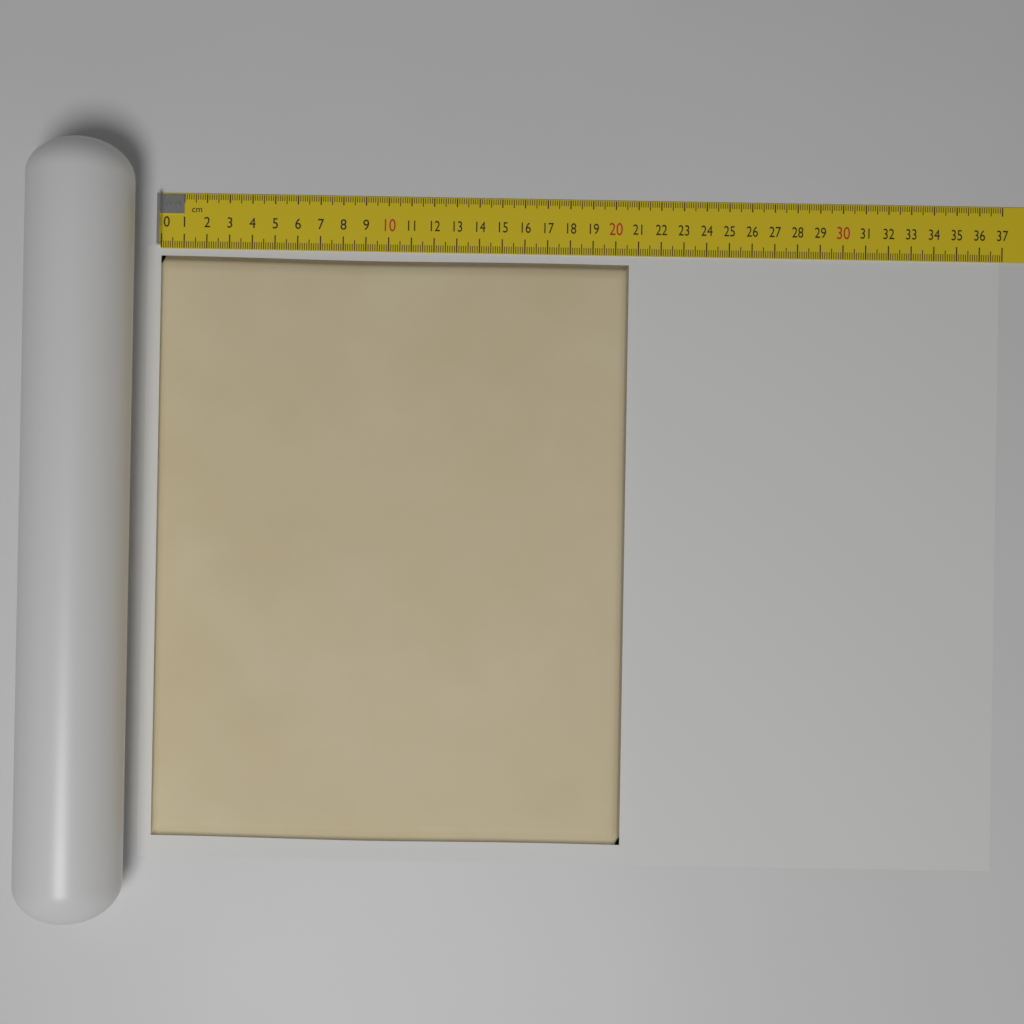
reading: 20.6 cm
